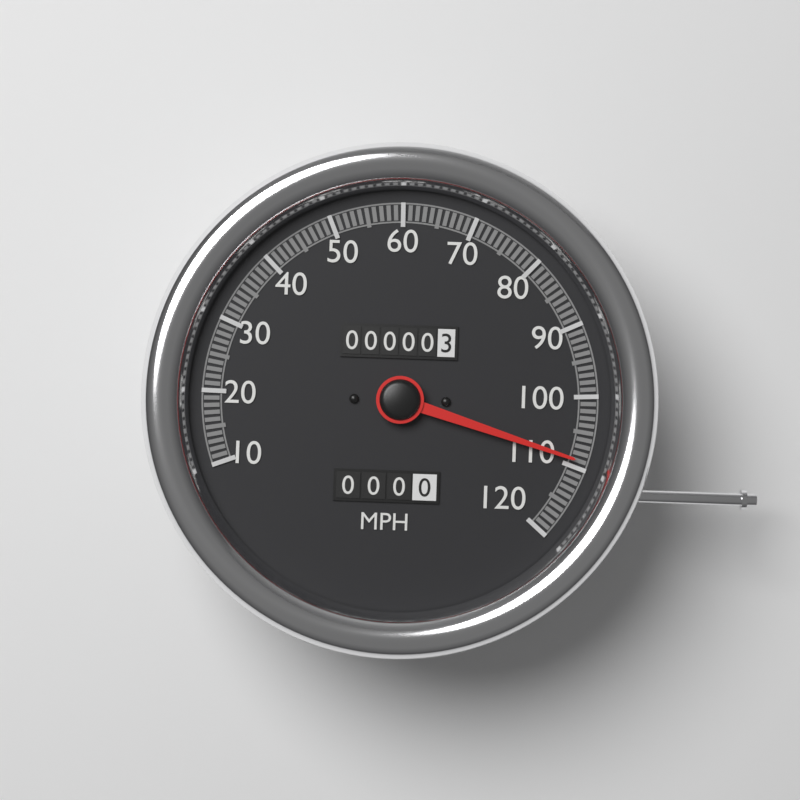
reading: 109 MPH
